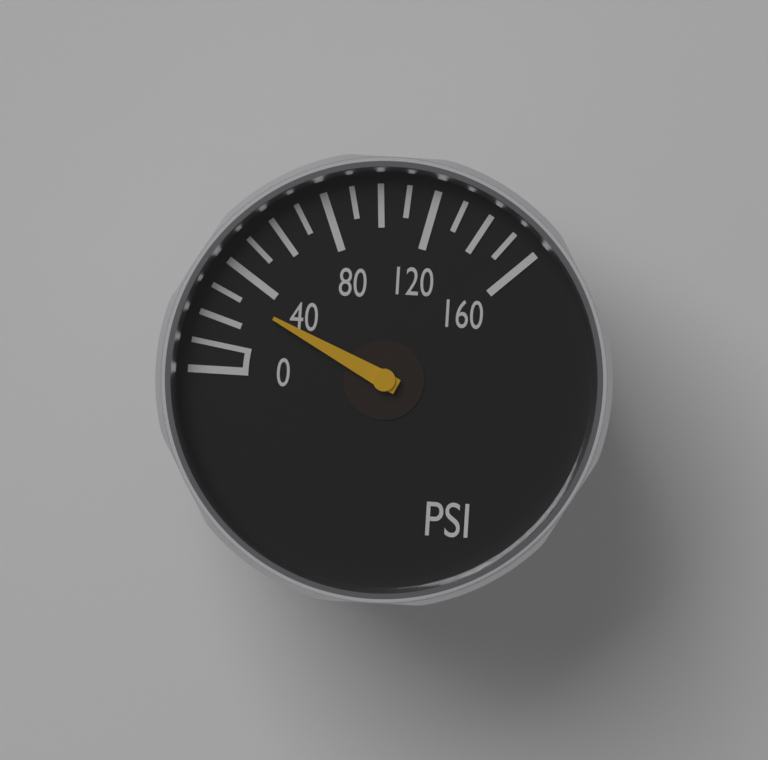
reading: 30 psi
